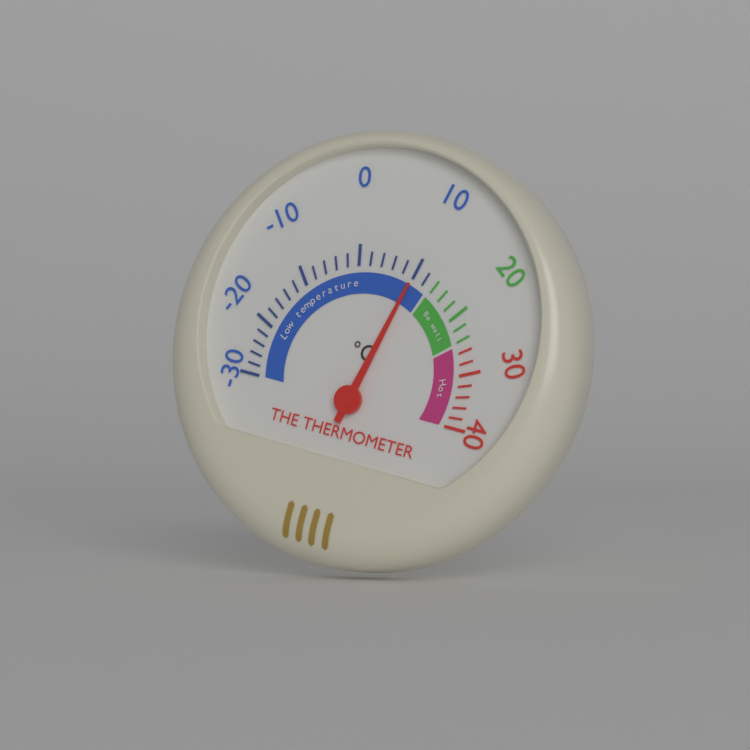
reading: 10 °C
